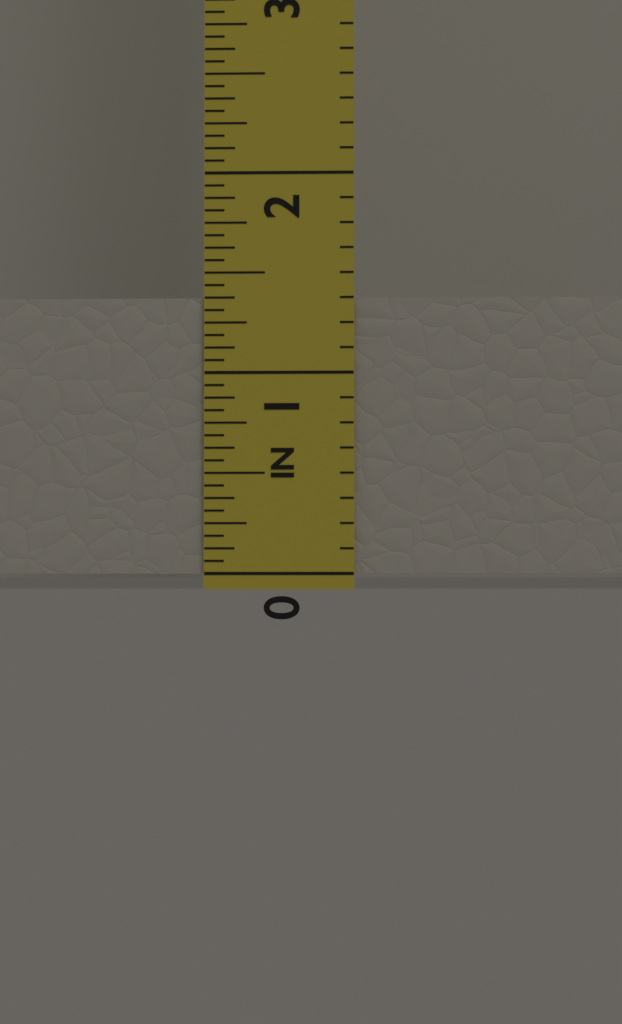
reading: 1.3750 in
